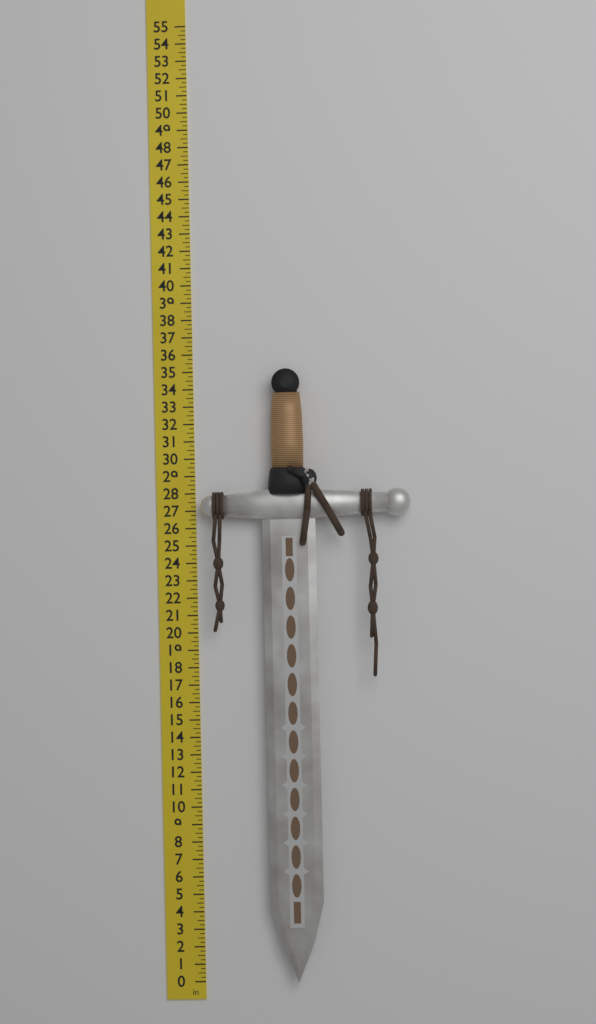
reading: 35.00 in
